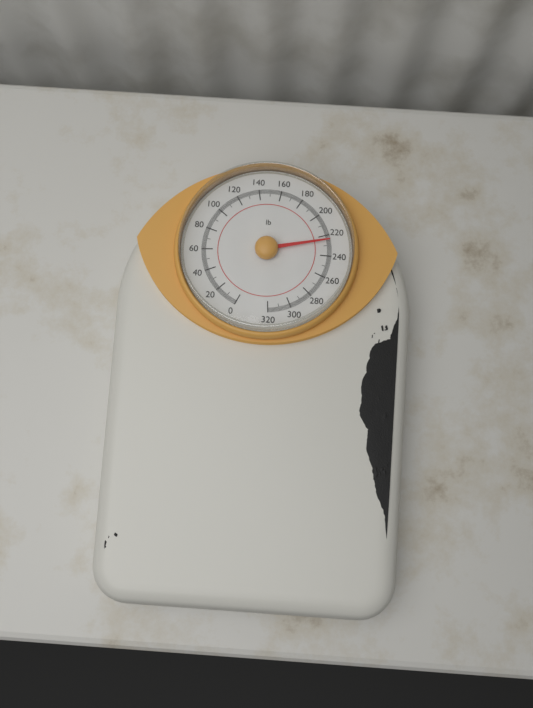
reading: 225 lb
